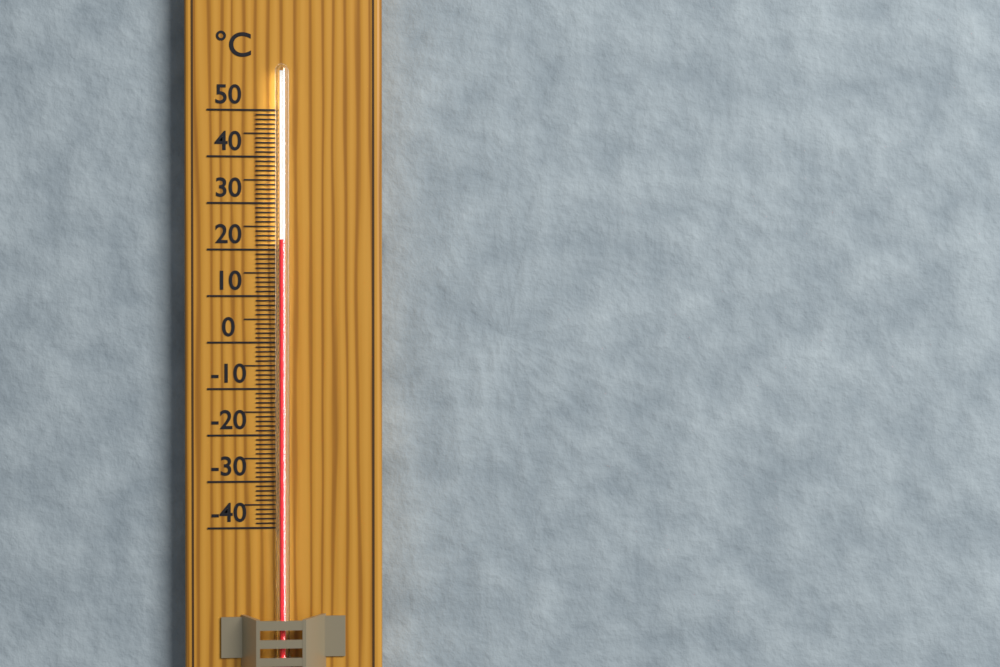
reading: 22 °C
